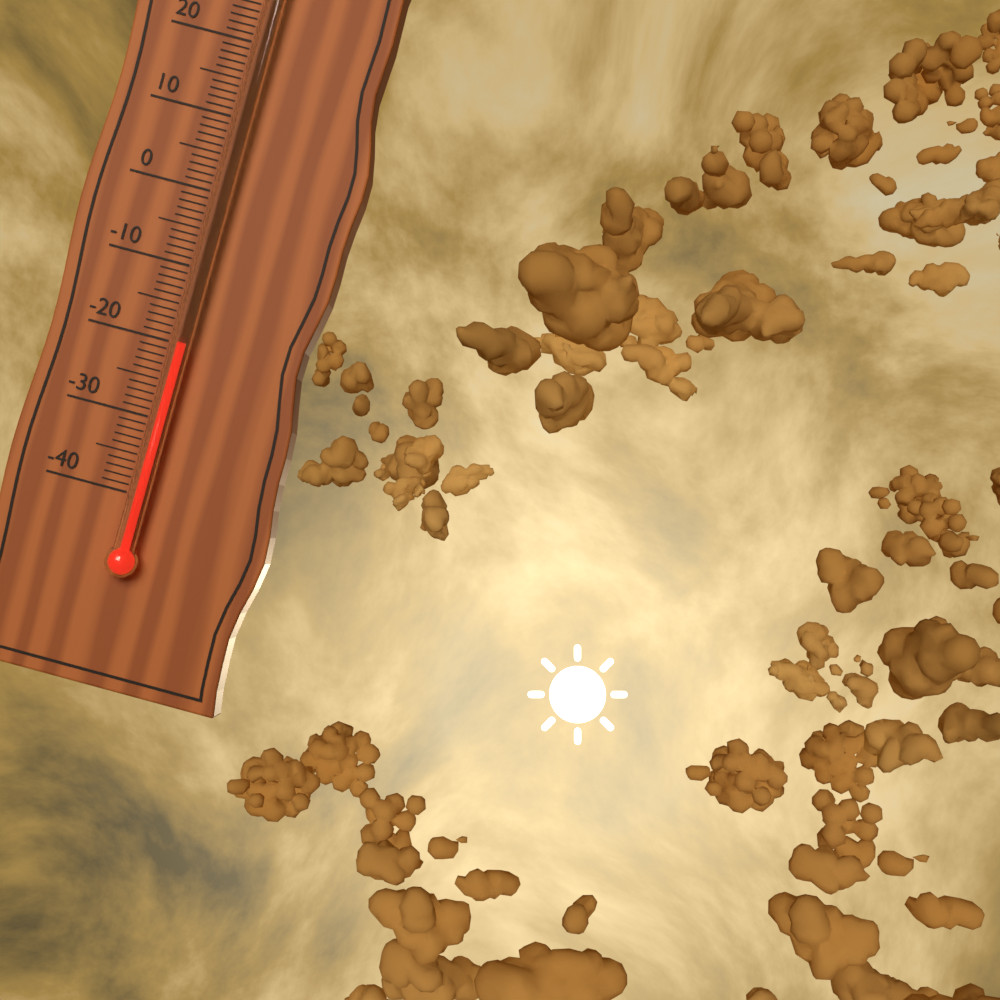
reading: -20 °C
